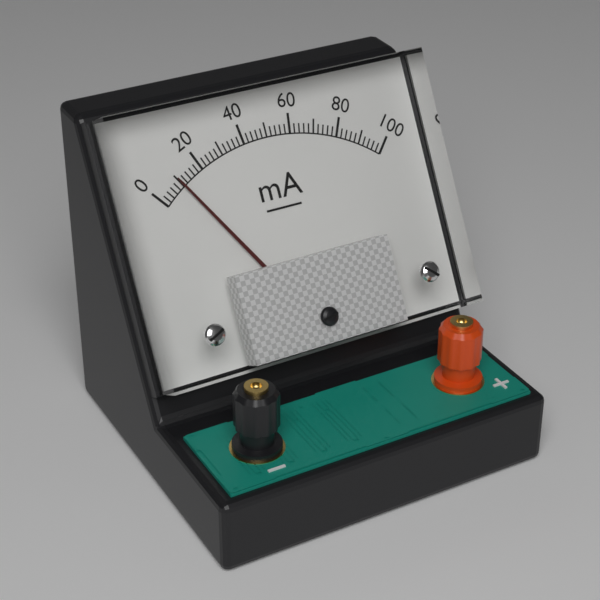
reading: 10 mA
